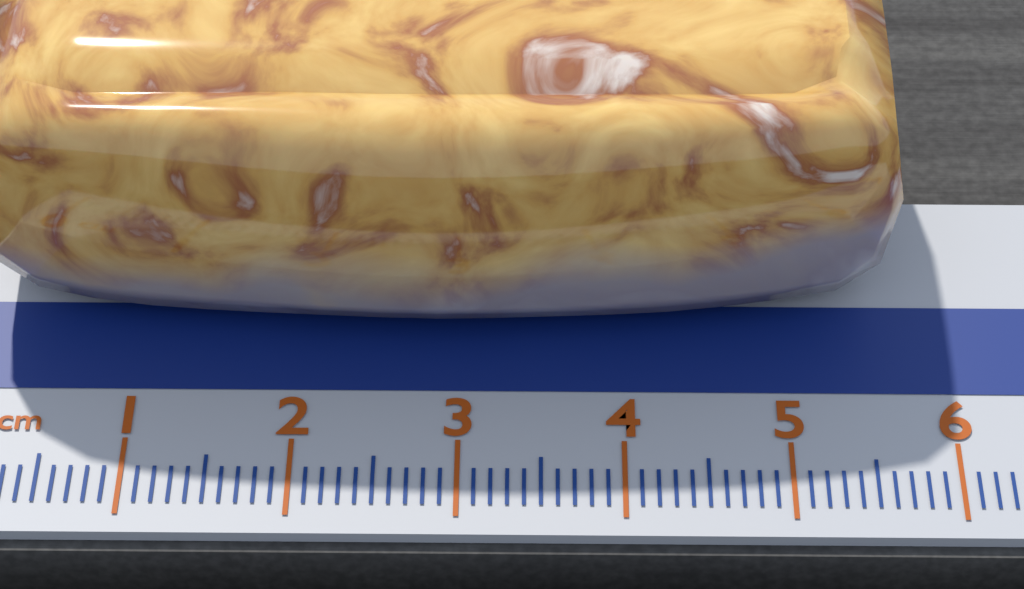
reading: 5.7 cm
